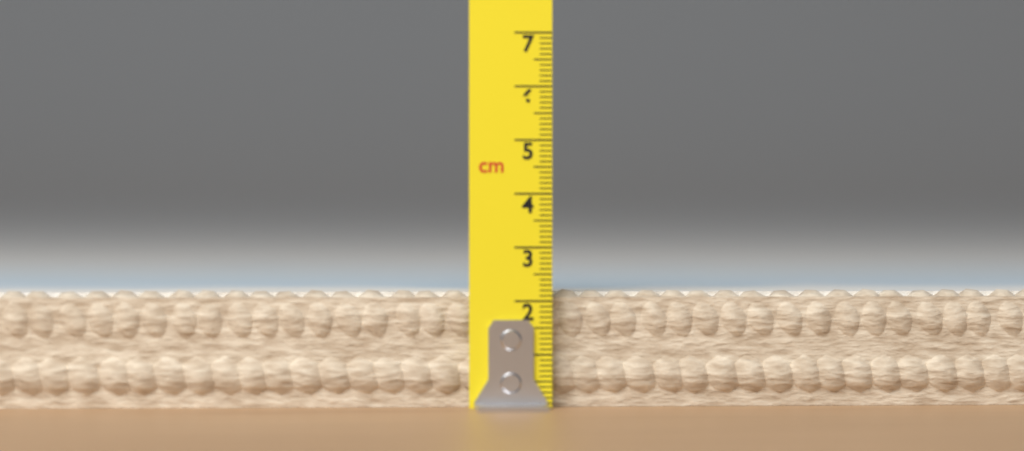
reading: 2.2 cm
